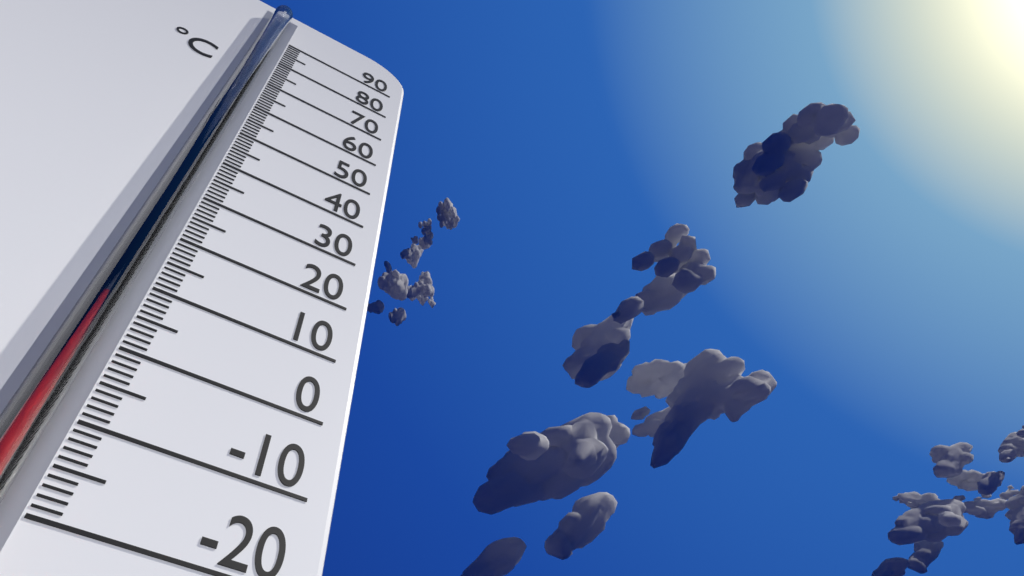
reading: 4 °C
